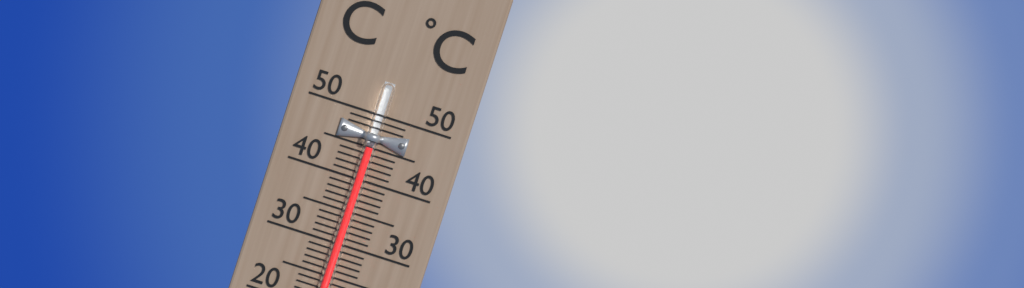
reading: 45 °C
